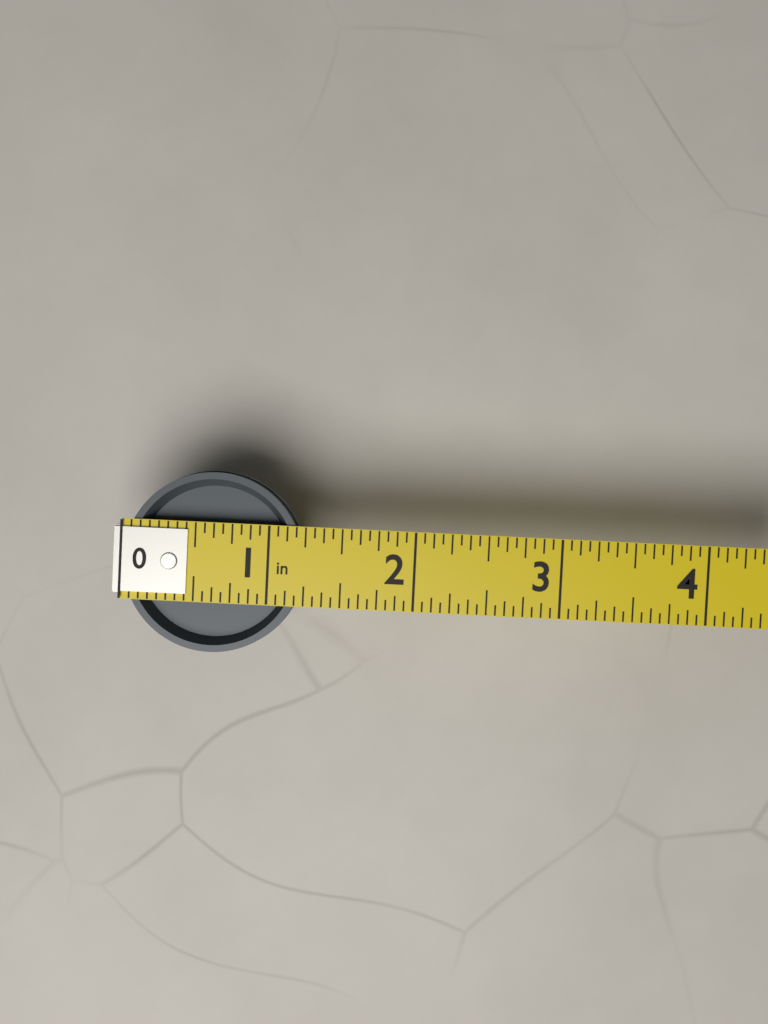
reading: 1.2500 in
